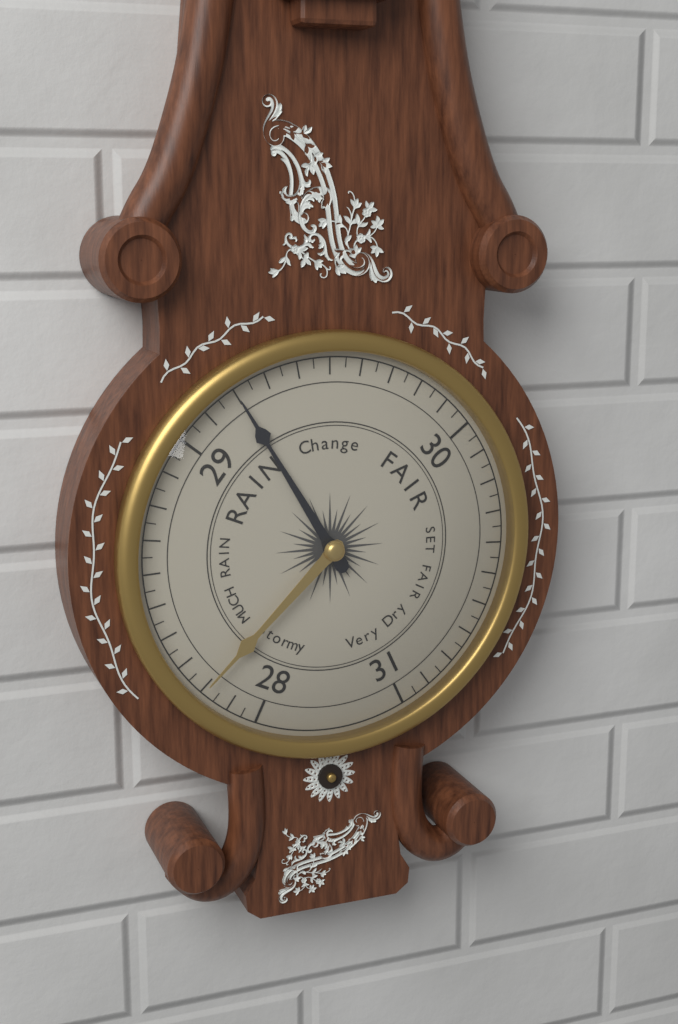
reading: 29.20 (no unit)
